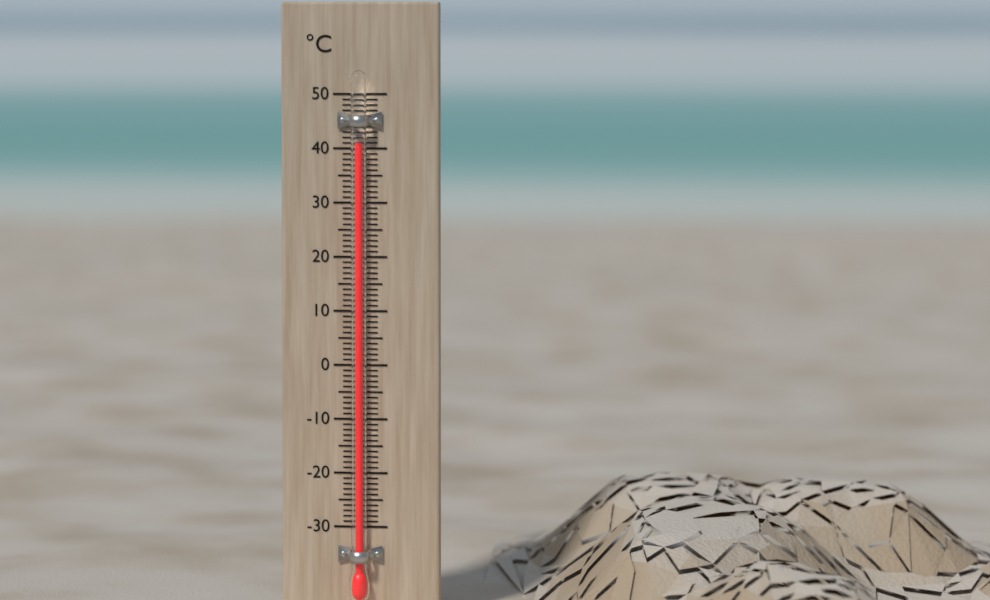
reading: 41 °C
